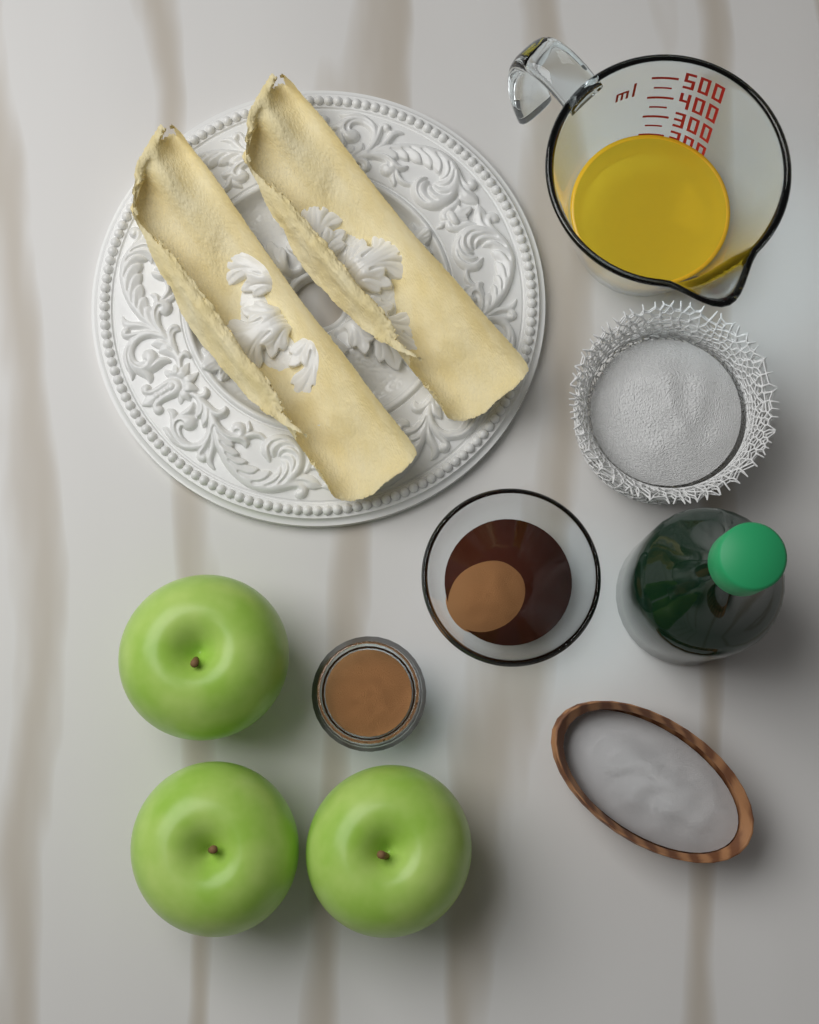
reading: 200 ml
